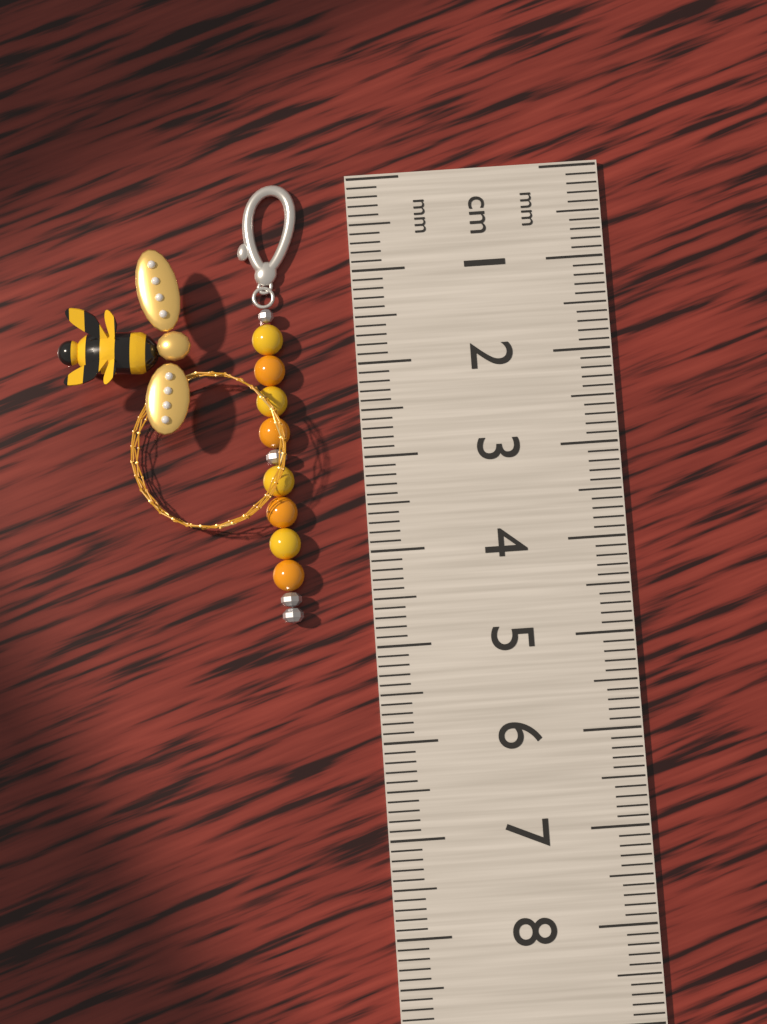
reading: 4.7 cm
